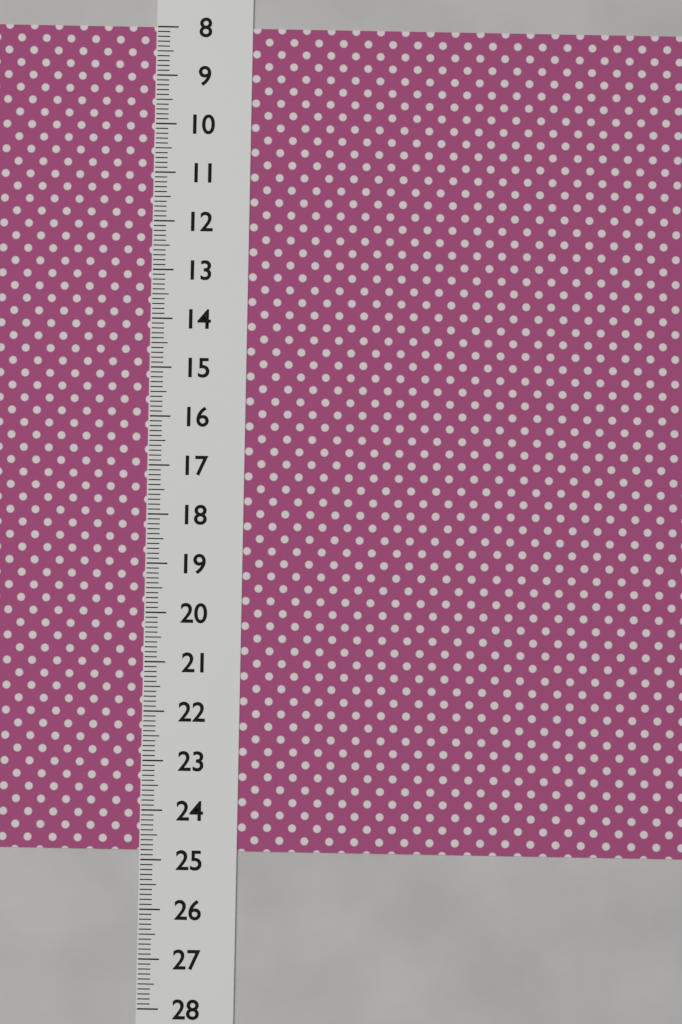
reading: 24.8 (no unit)
